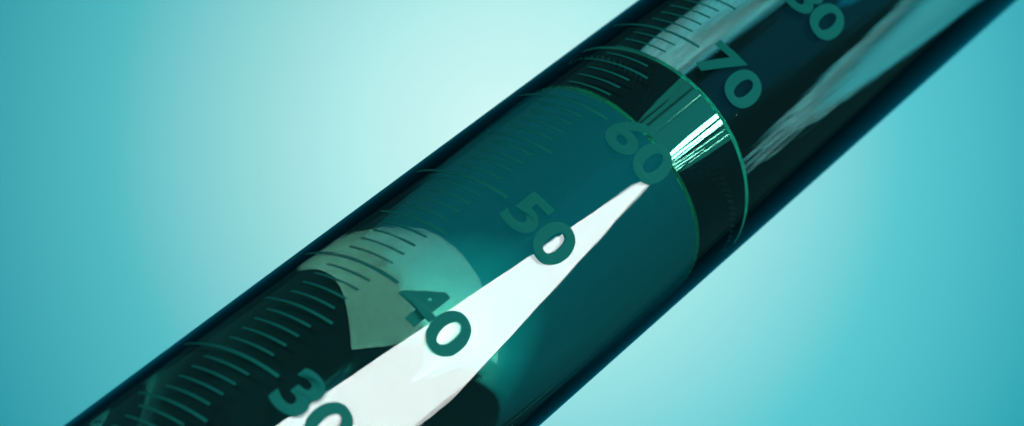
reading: 68 ml
